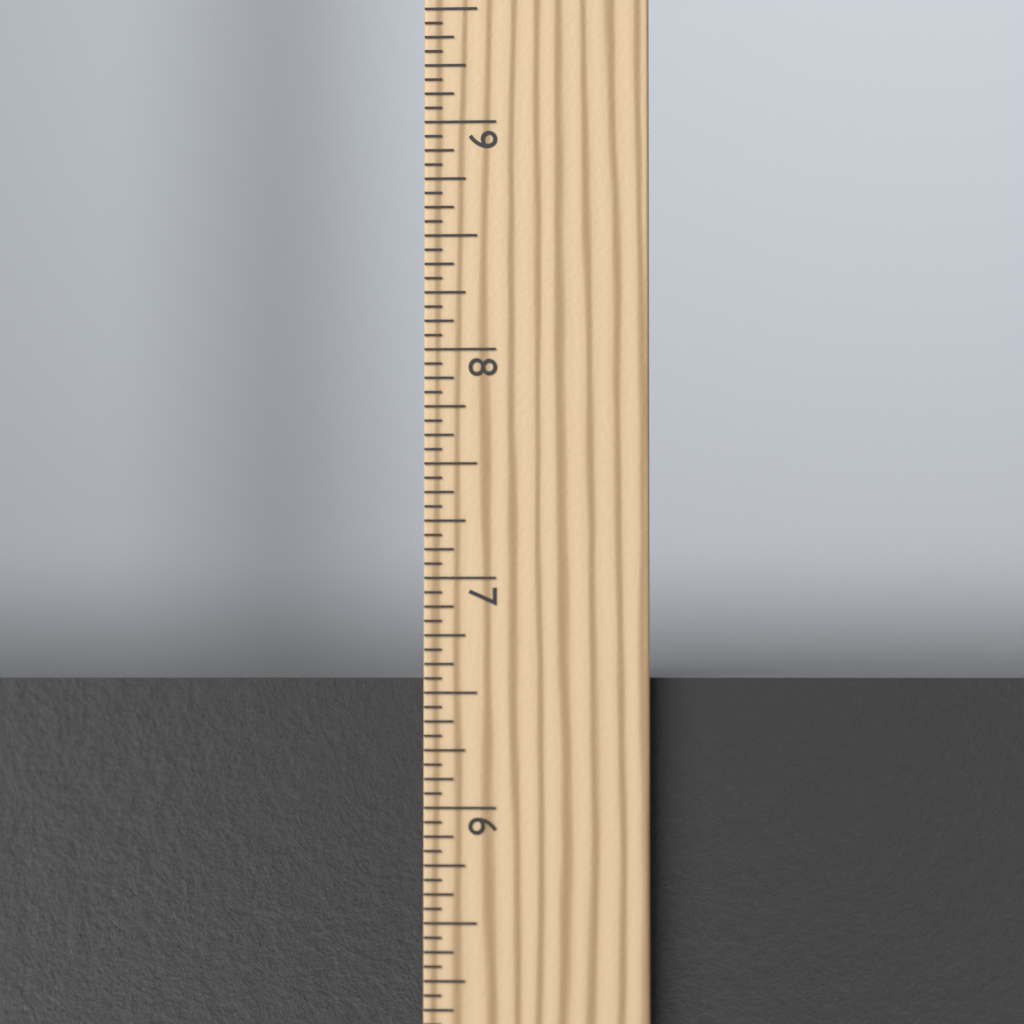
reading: 6.5625 in
